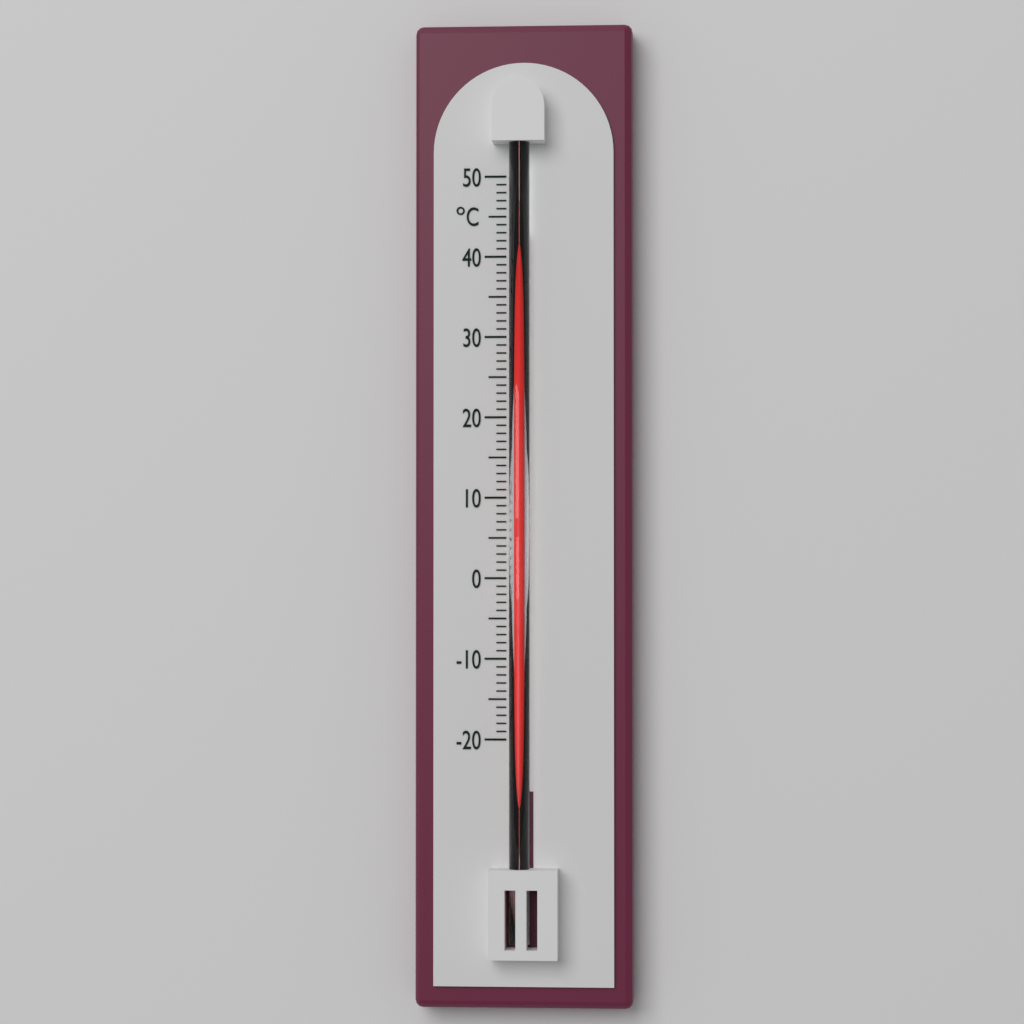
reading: 43 °C
